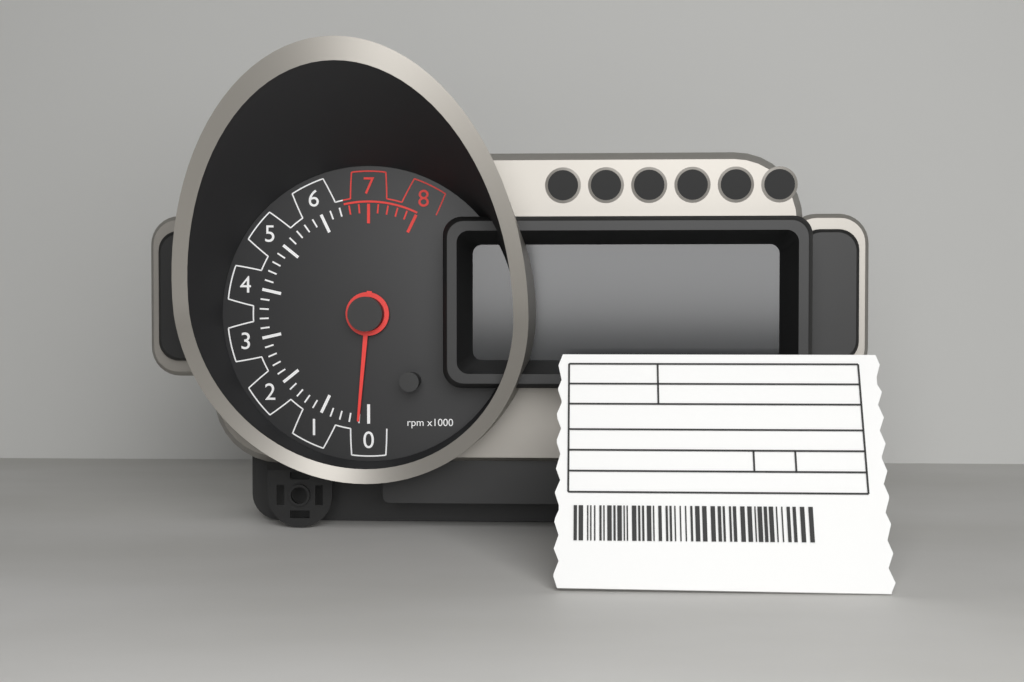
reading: 0.2 rpm x1000
